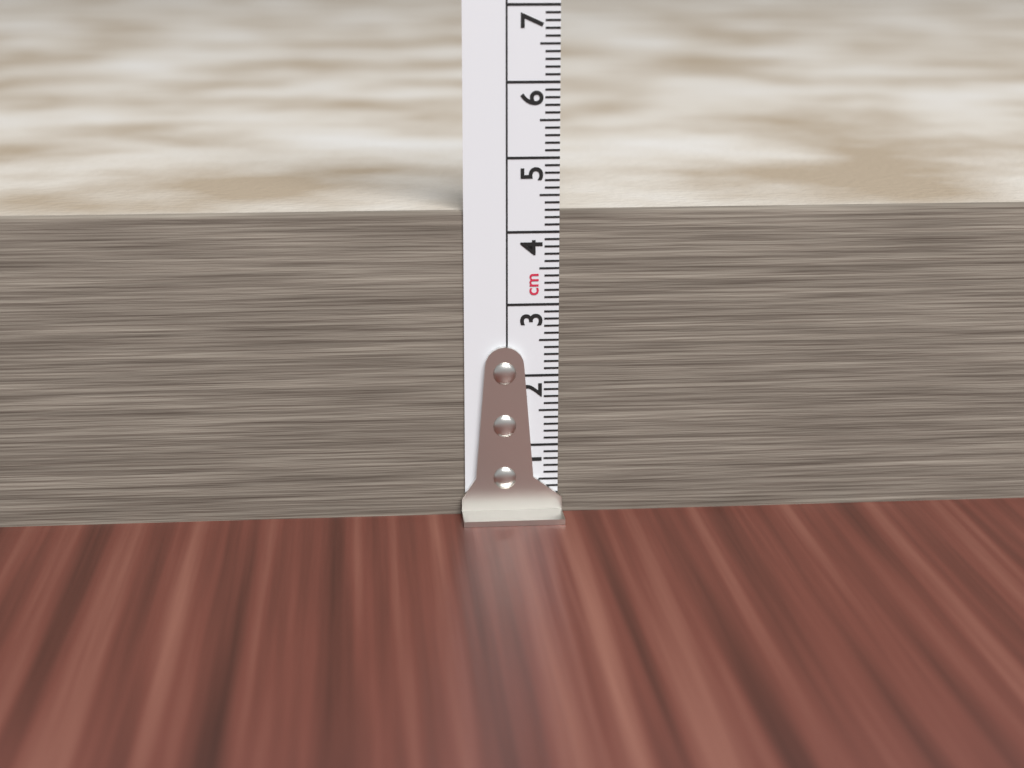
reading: 4.3 cm
